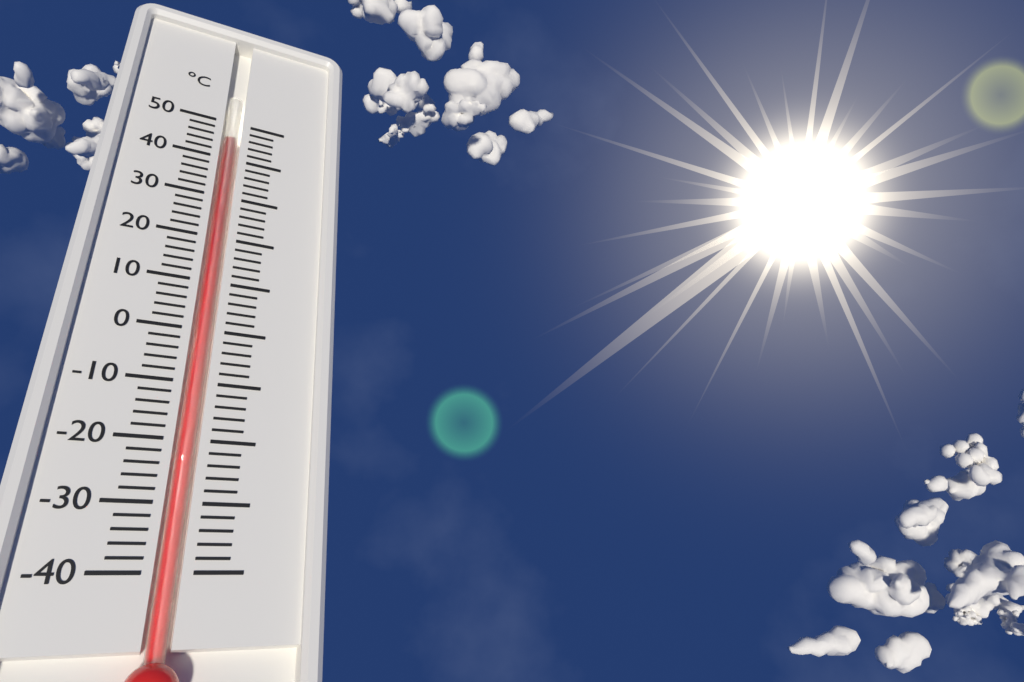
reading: 46 °C
